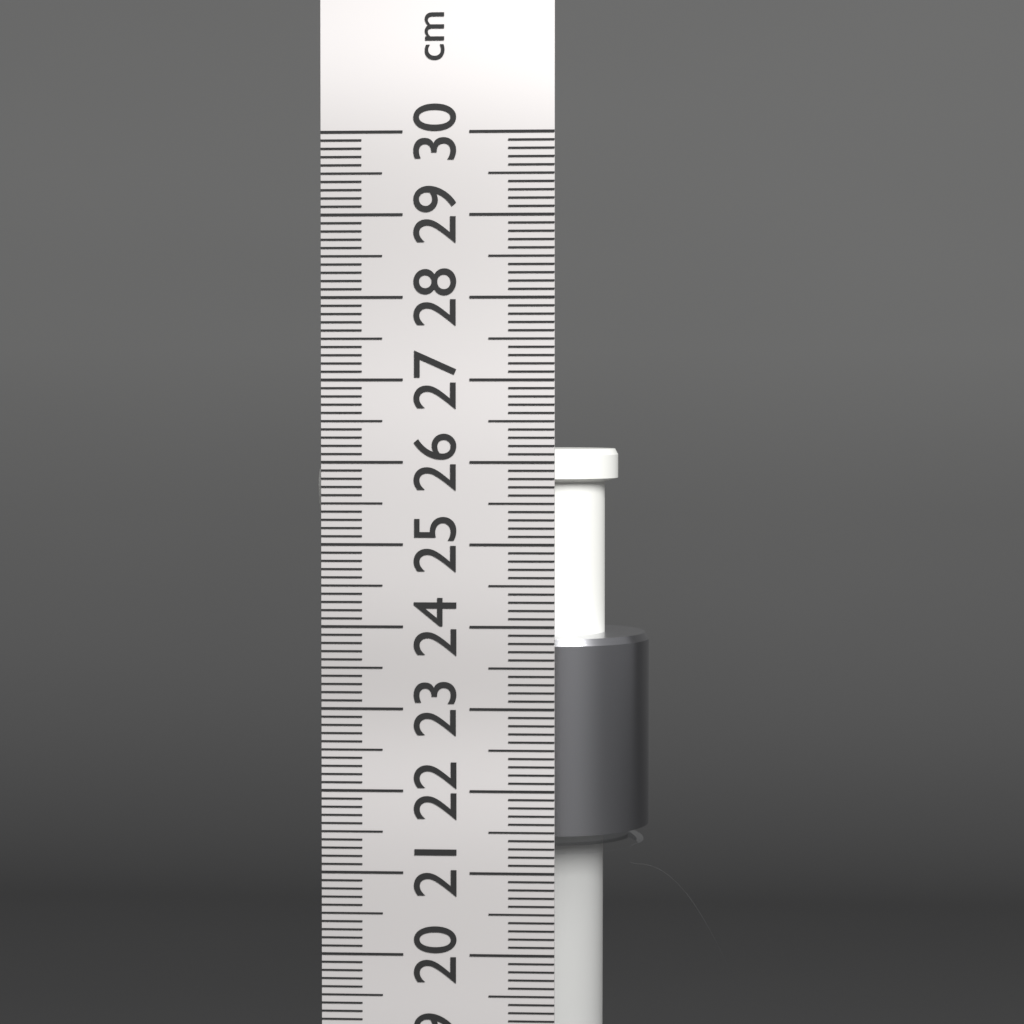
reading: 26.1 cm
